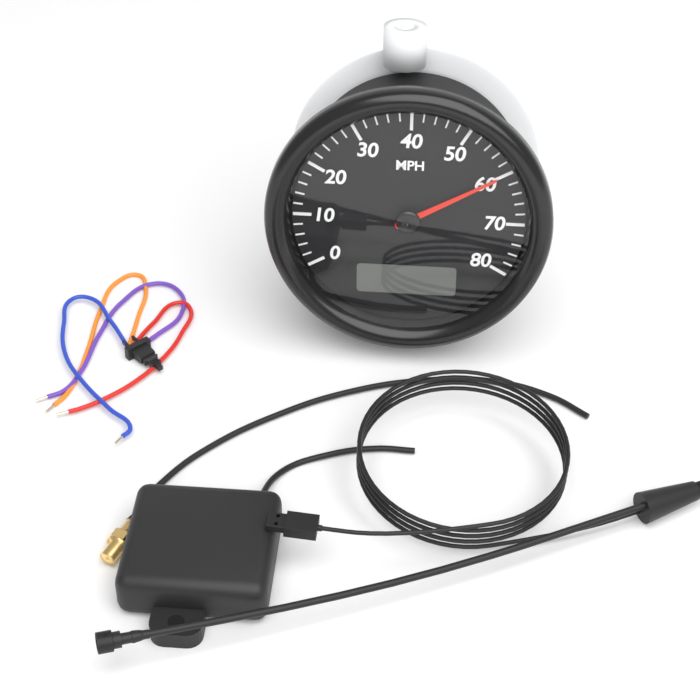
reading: 60 MPH
